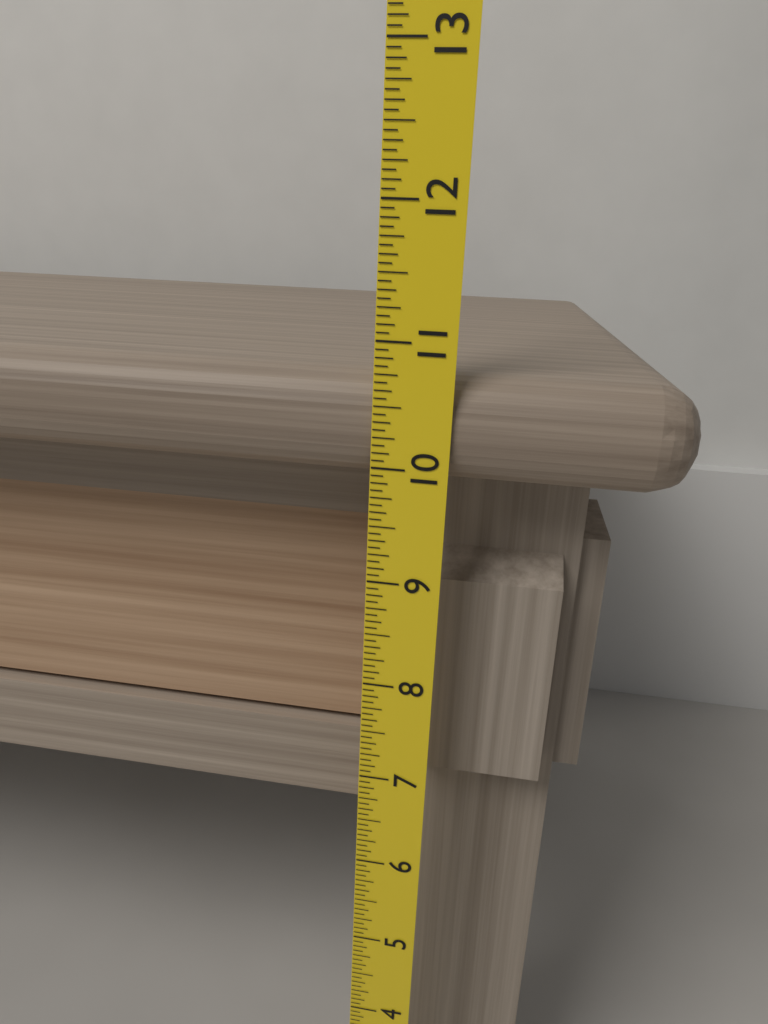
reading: 10.7500 (no unit)
